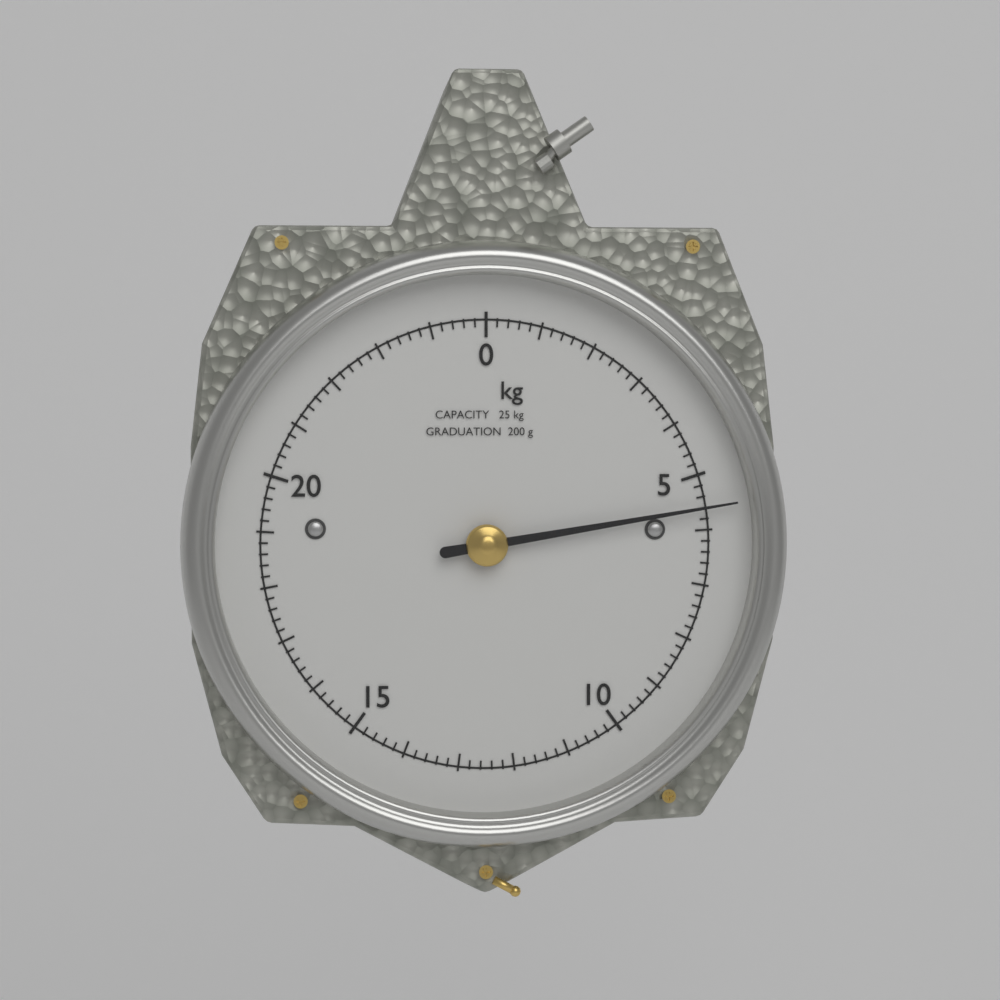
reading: 5.6 kg
